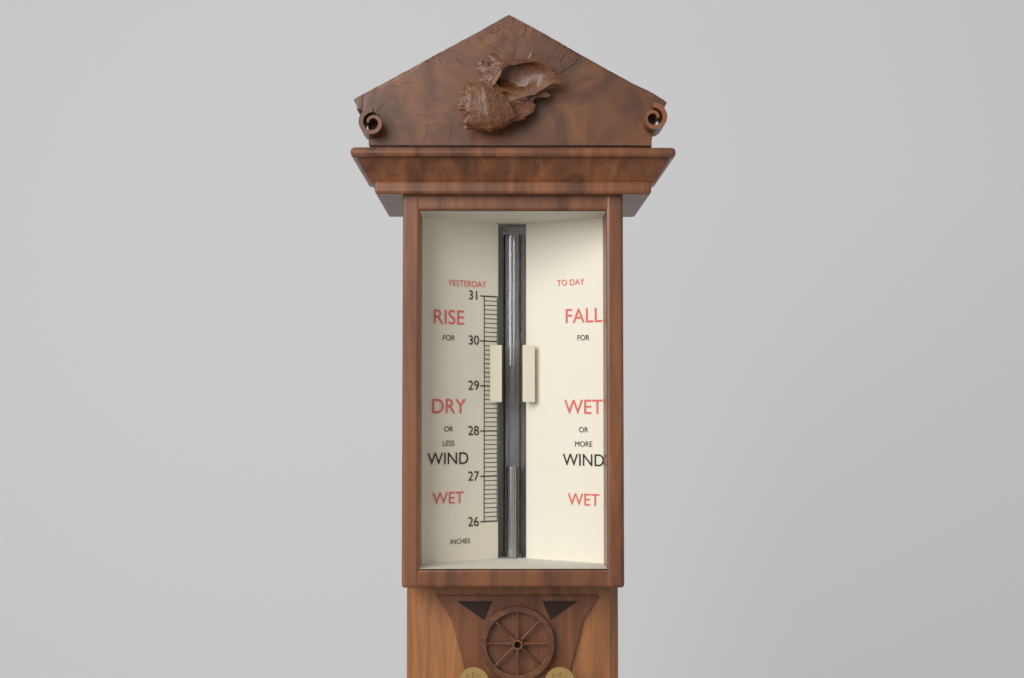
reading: 27.2 in
